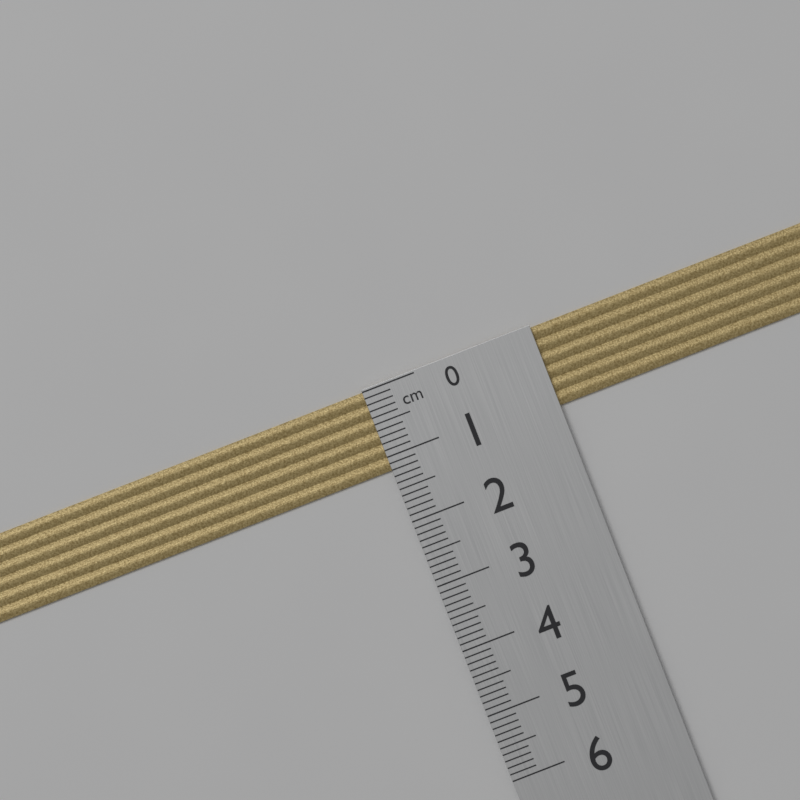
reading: 1.2 cm
